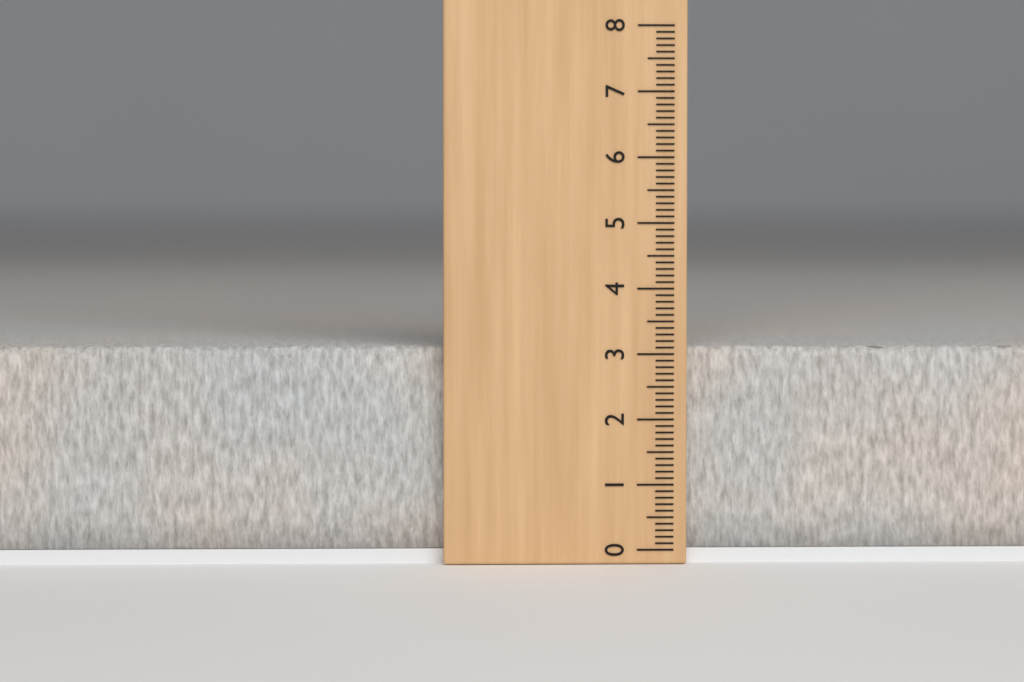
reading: 3.1 (no unit)
